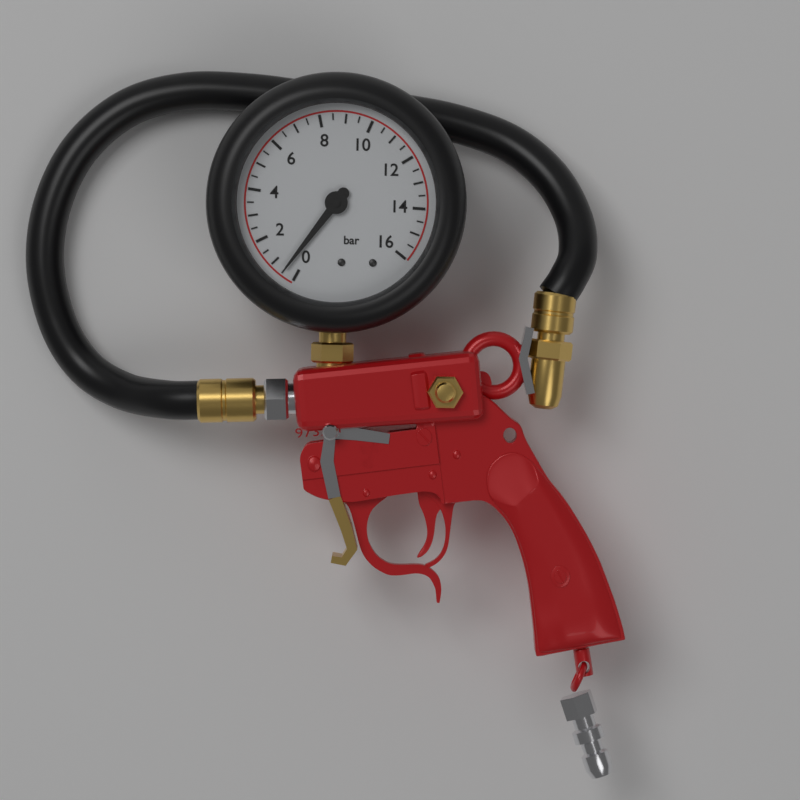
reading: 0.5 bar
